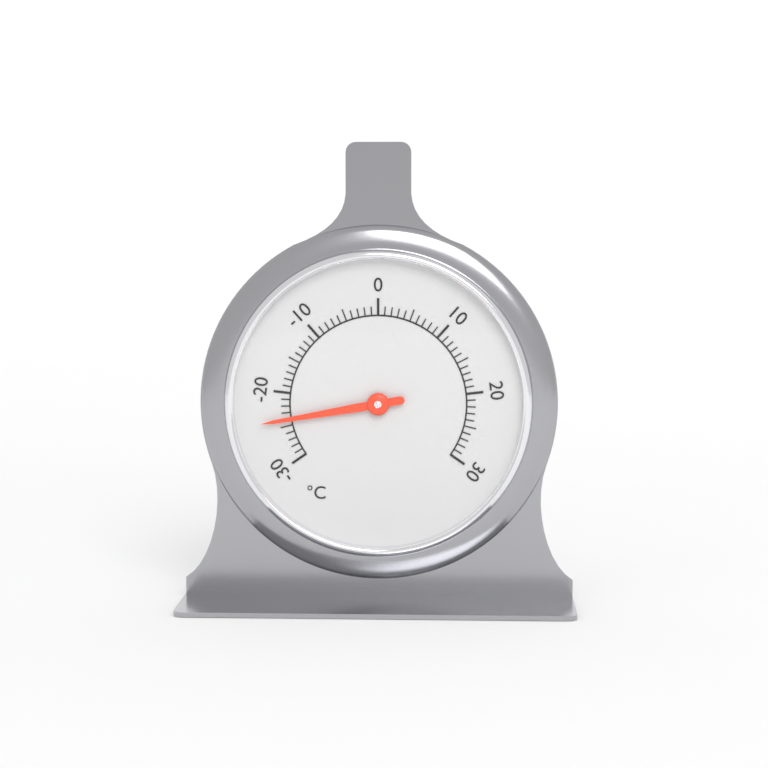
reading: -24 °C
